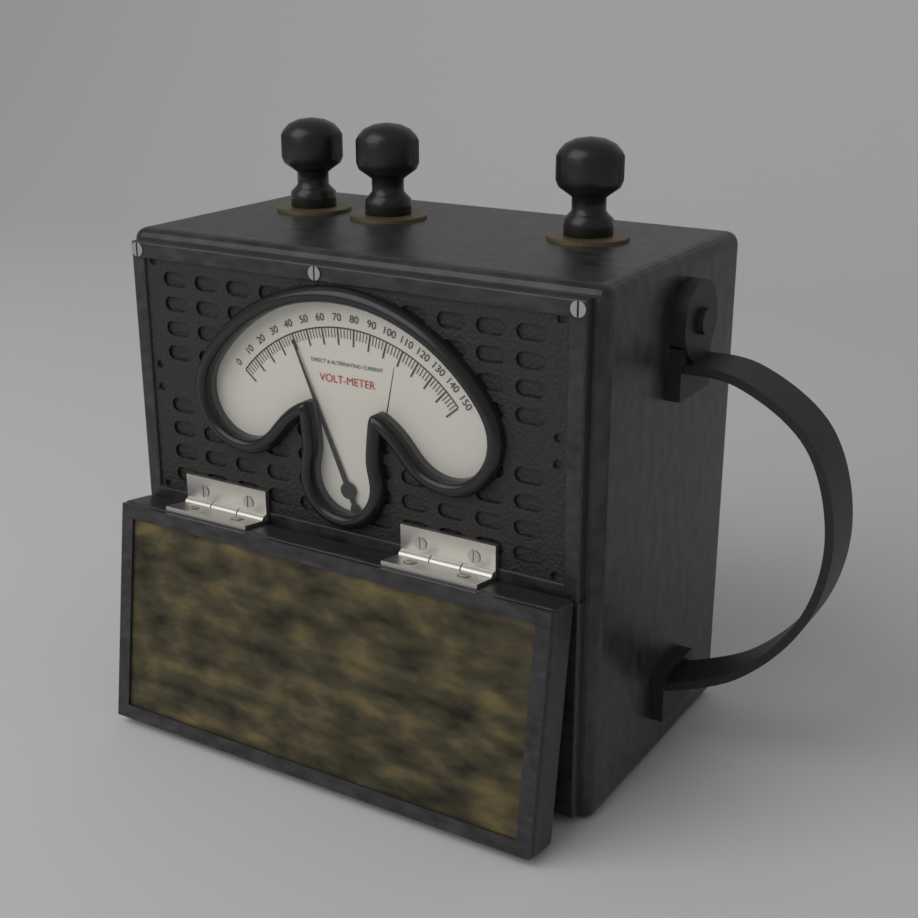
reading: 40 V
